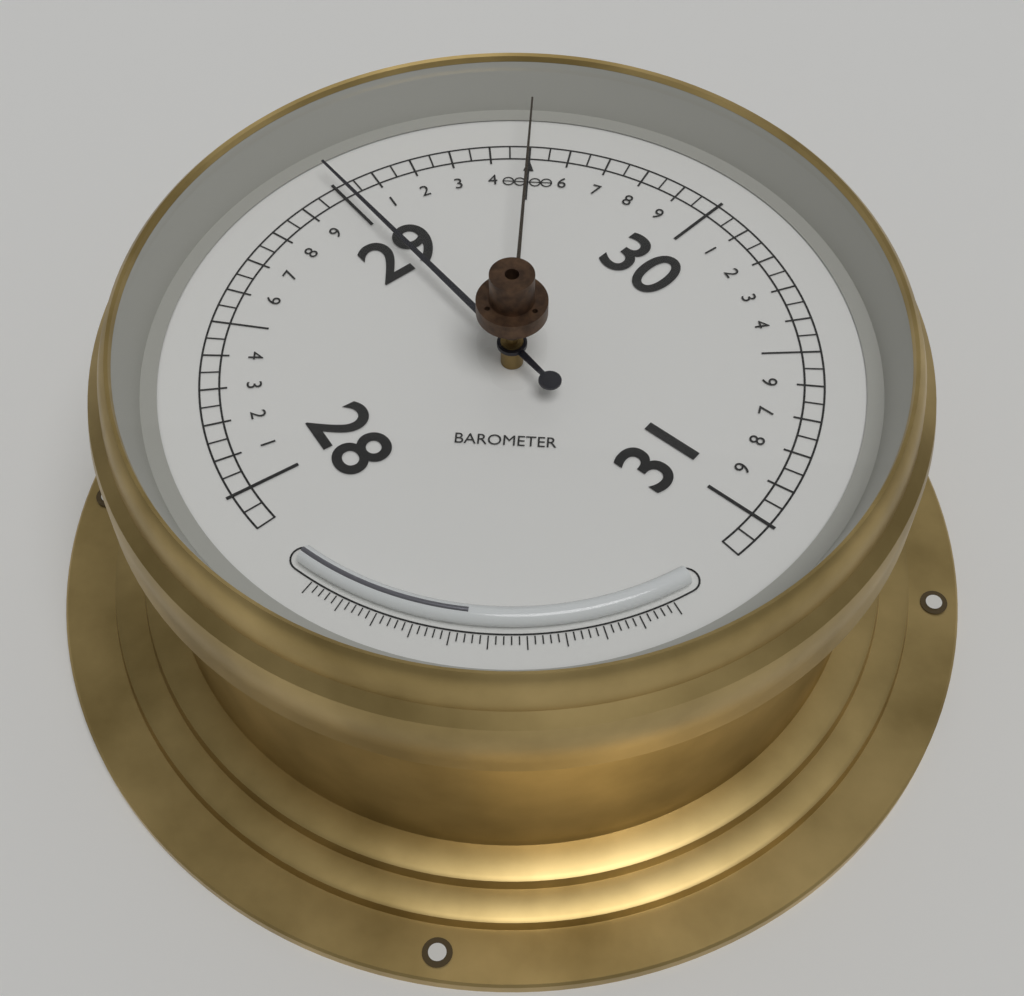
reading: 29.00 (no unit)
